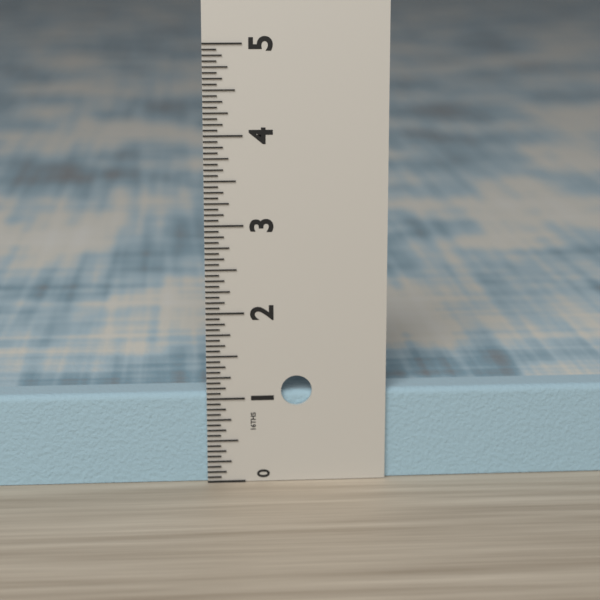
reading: 1.0625 in
